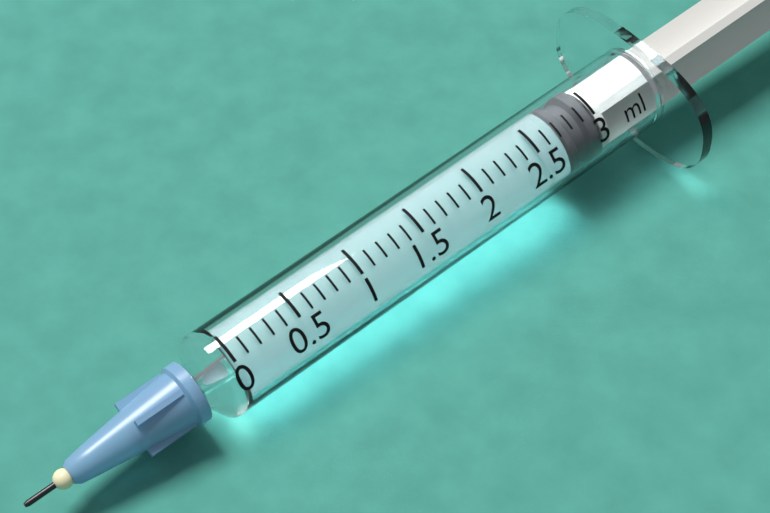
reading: 2.7 ml
